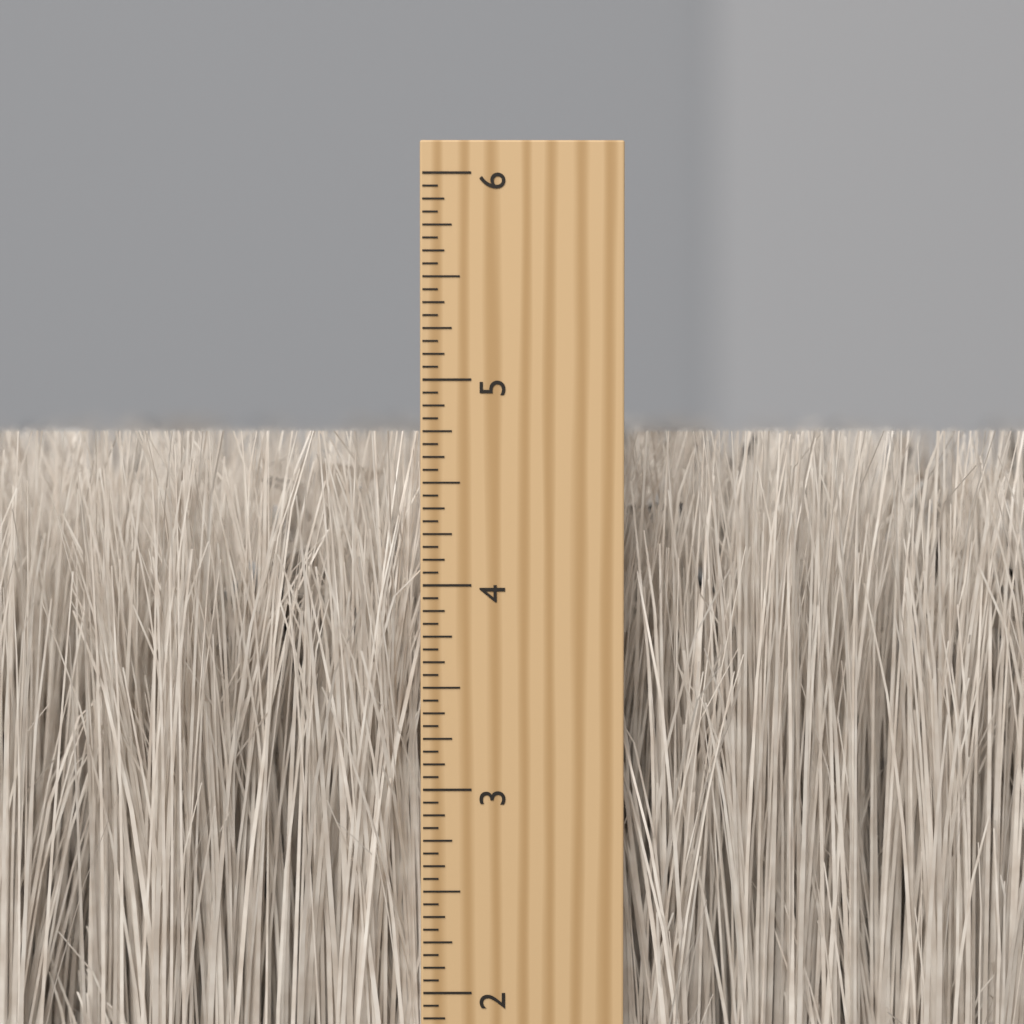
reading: 4.7500 inch
